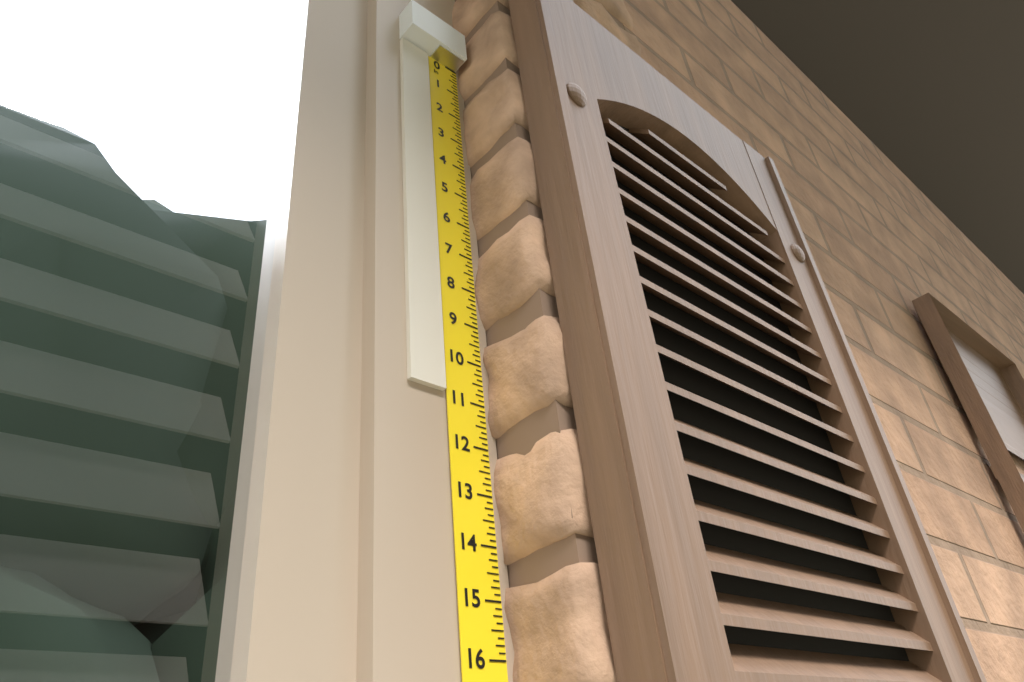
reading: 10.875 in
